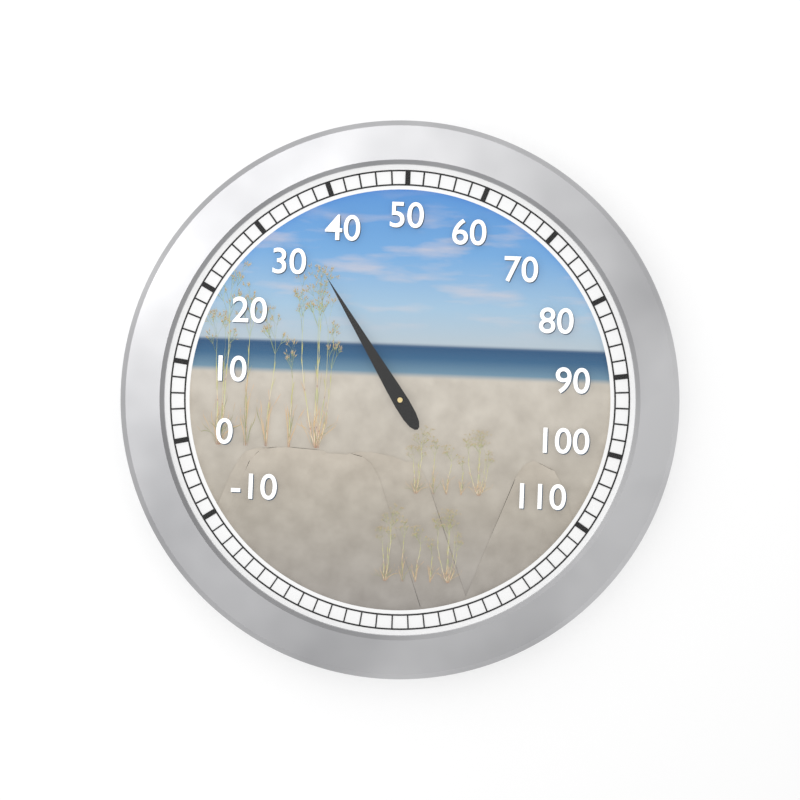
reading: 34 (no unit)
